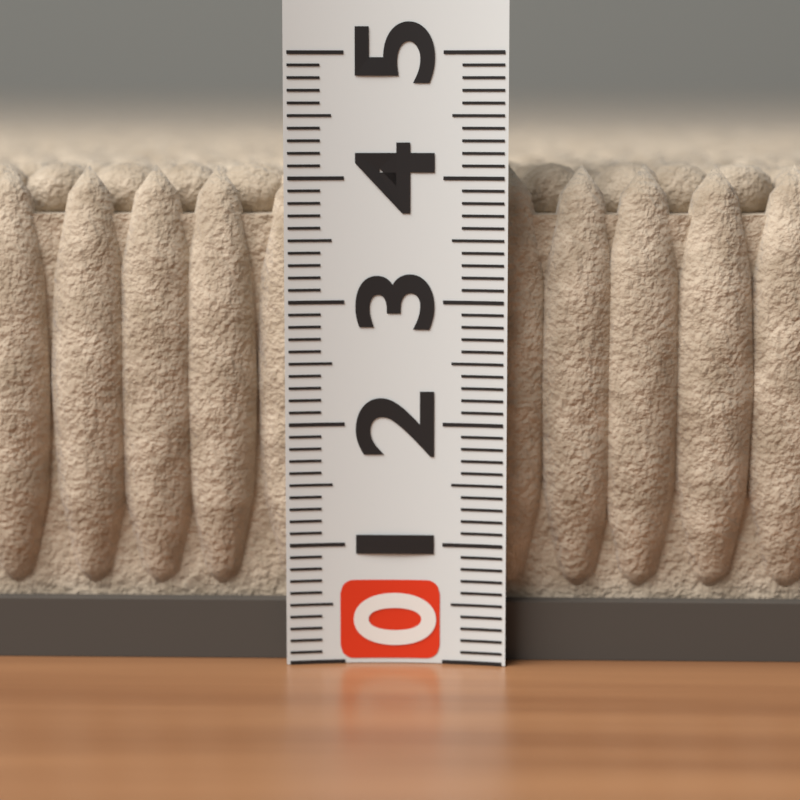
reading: 4.1 (no unit)
